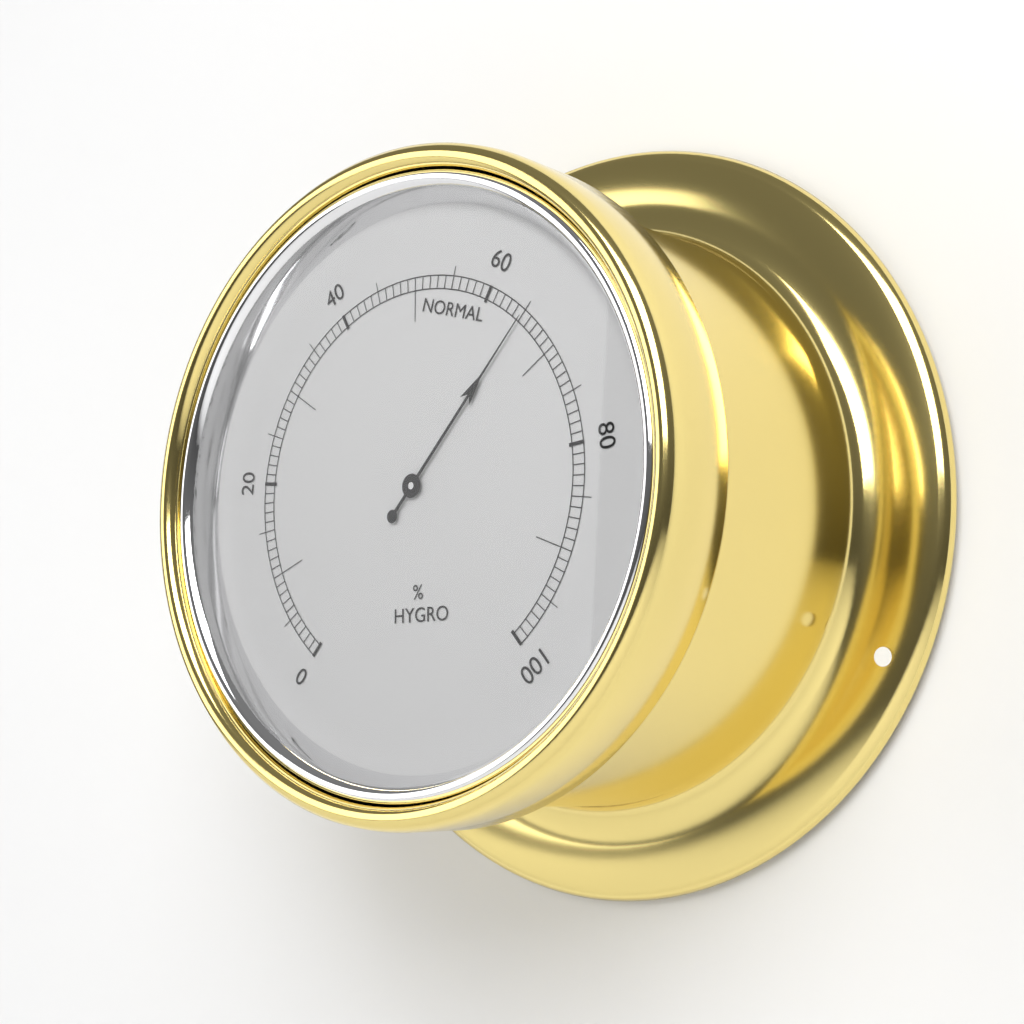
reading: 65 %
